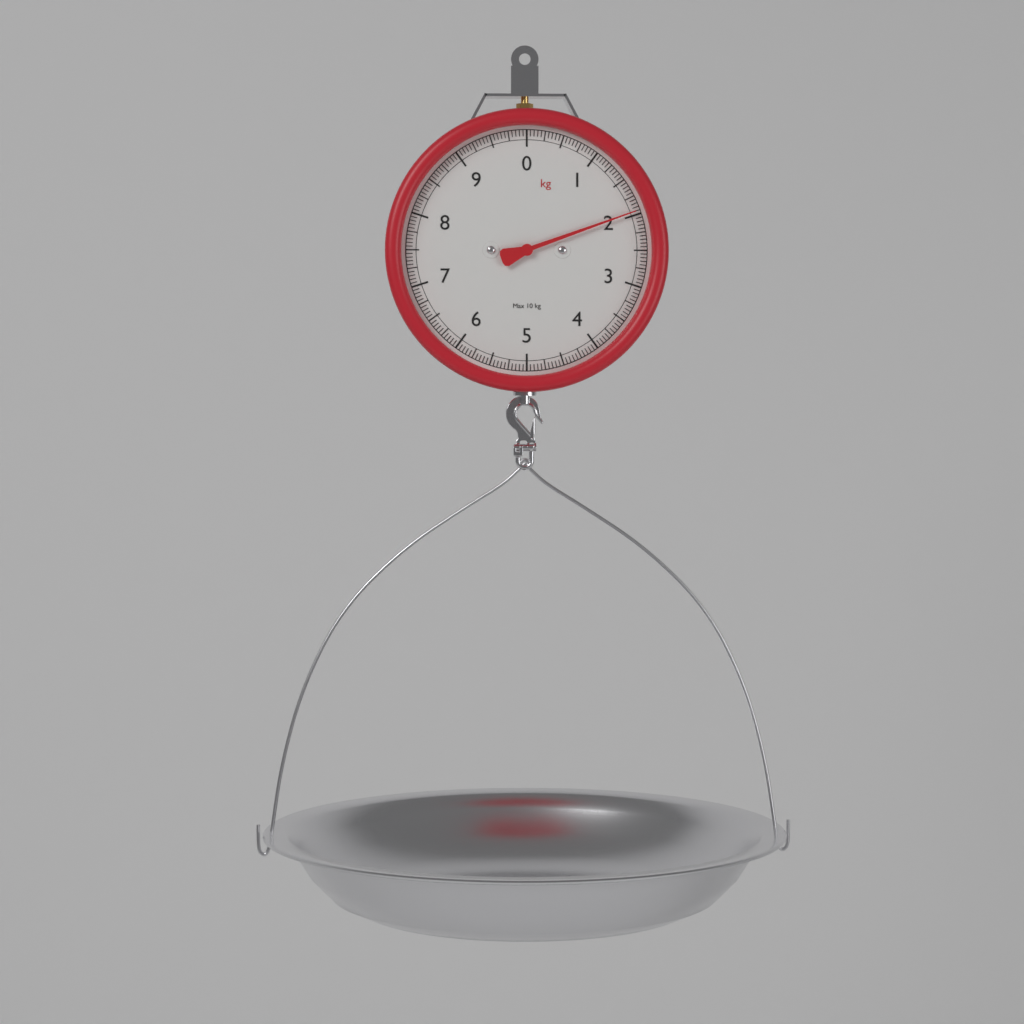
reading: 1.95 kg
